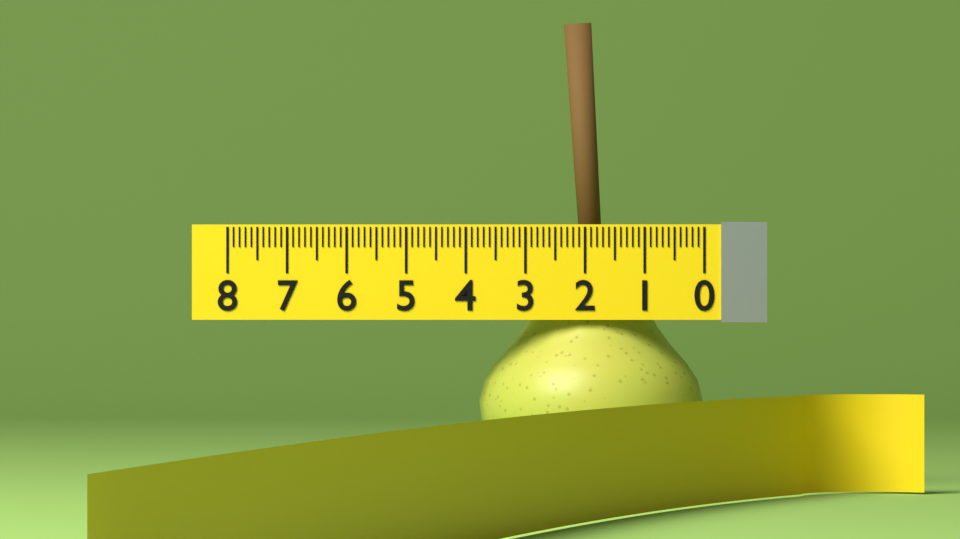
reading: 3.8 (no unit)
